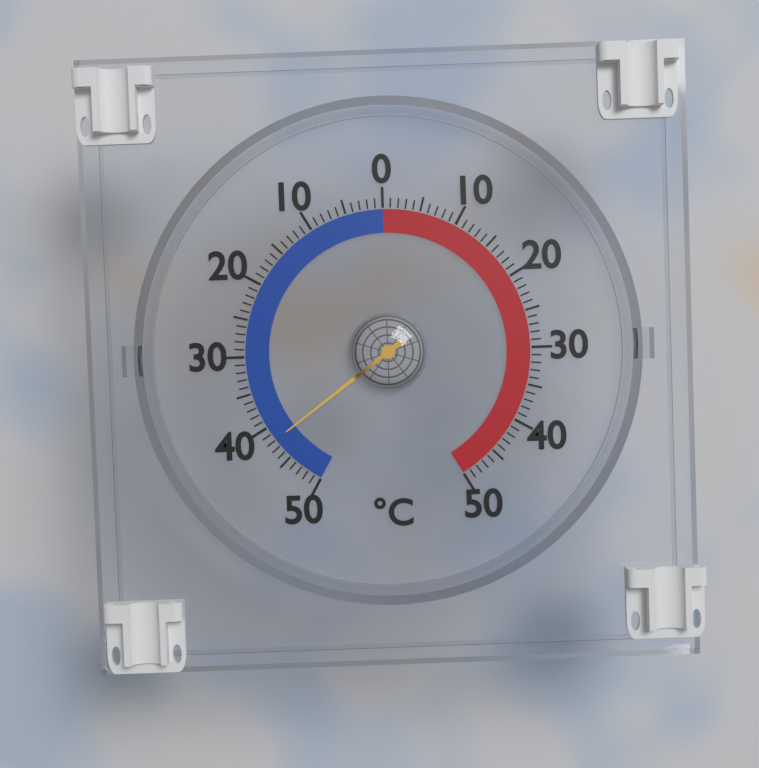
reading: -42 °C
